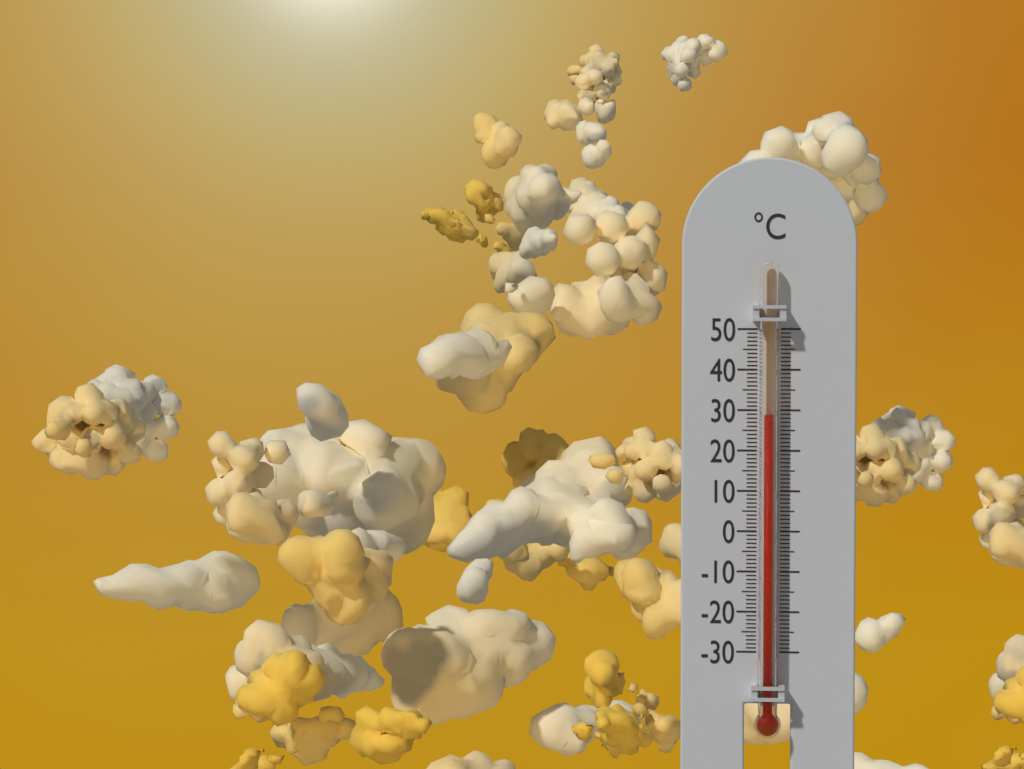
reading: 29 °C
